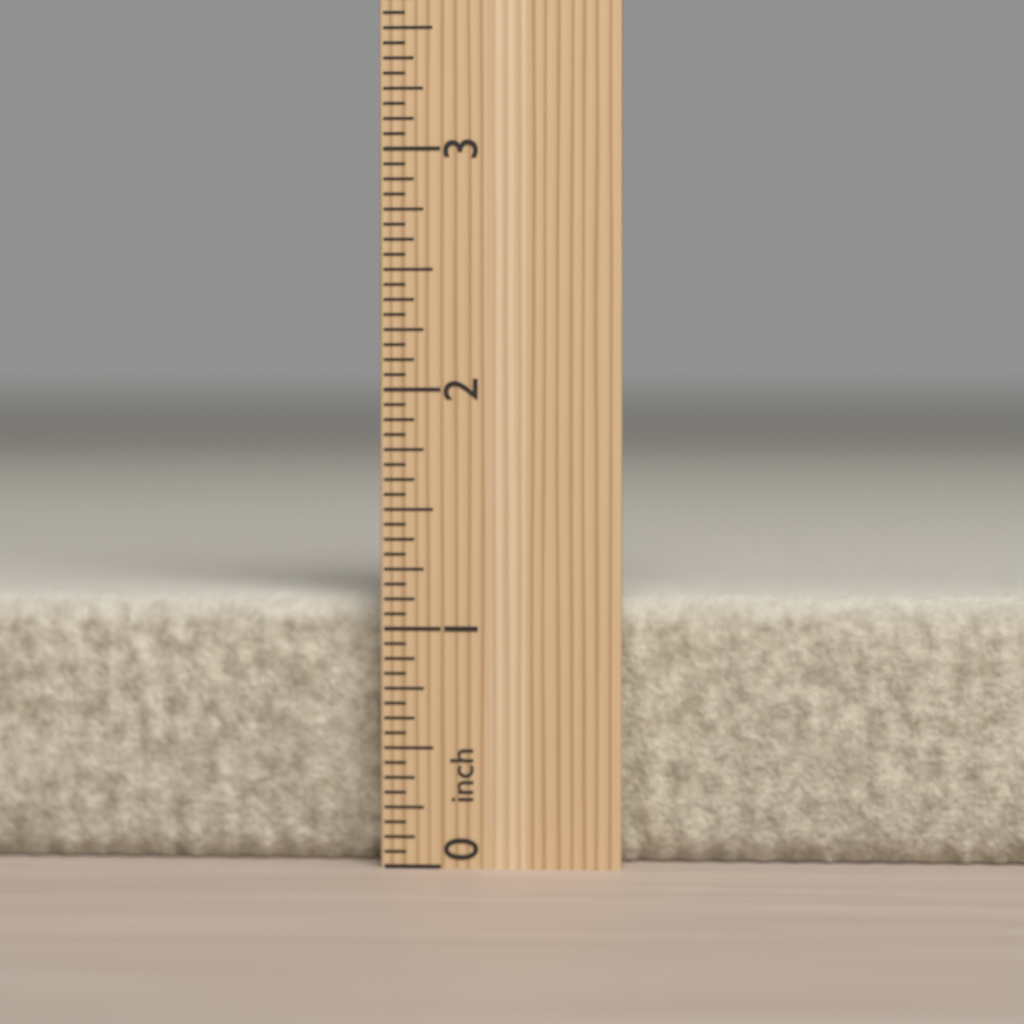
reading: 1.1250 inch
